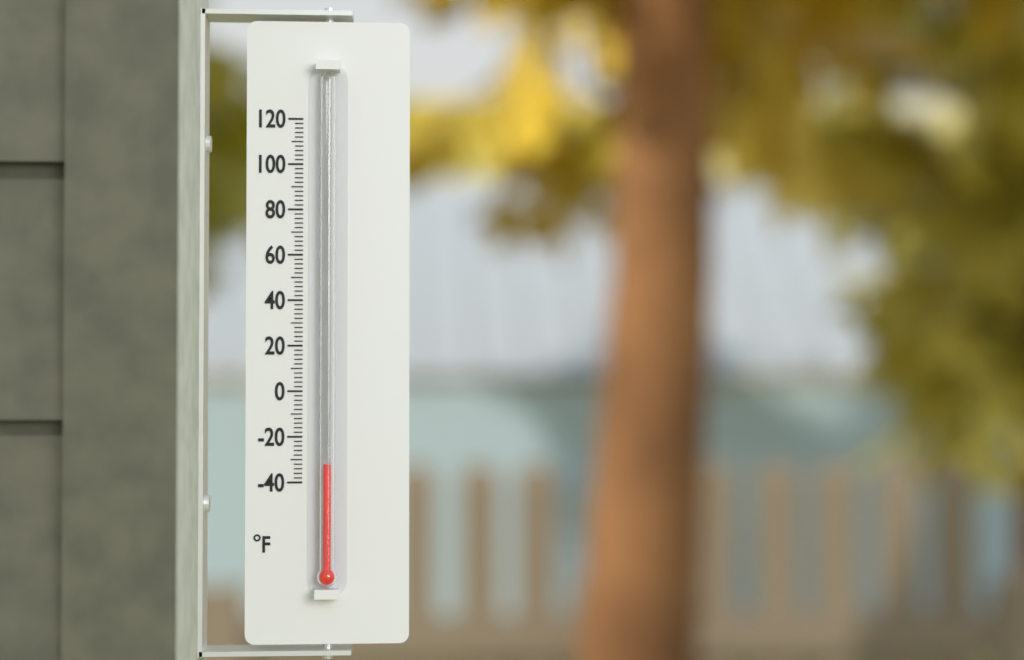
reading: -32 °F
